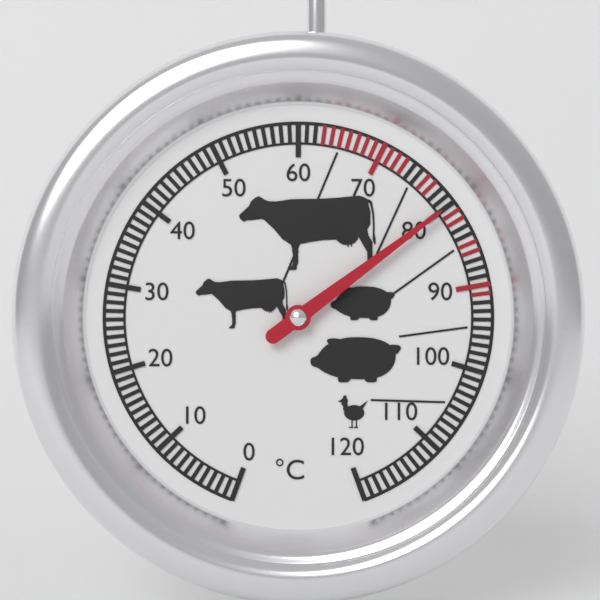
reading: 80 °C
